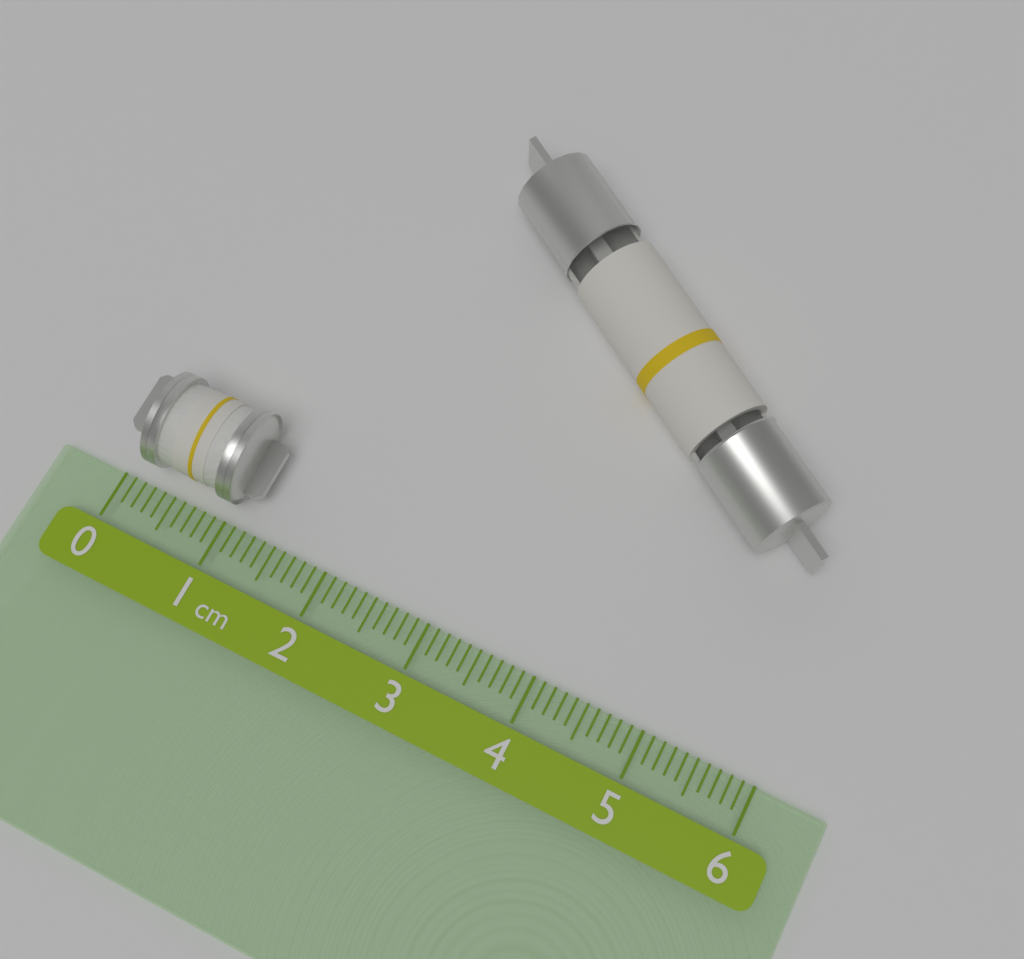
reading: 1.2 cm
